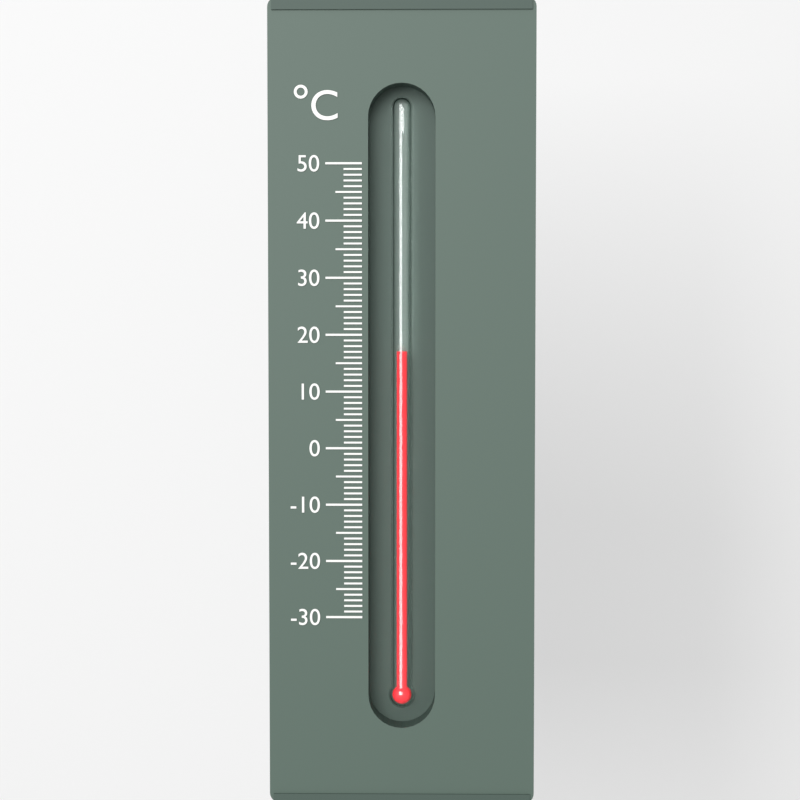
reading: 17 °C
